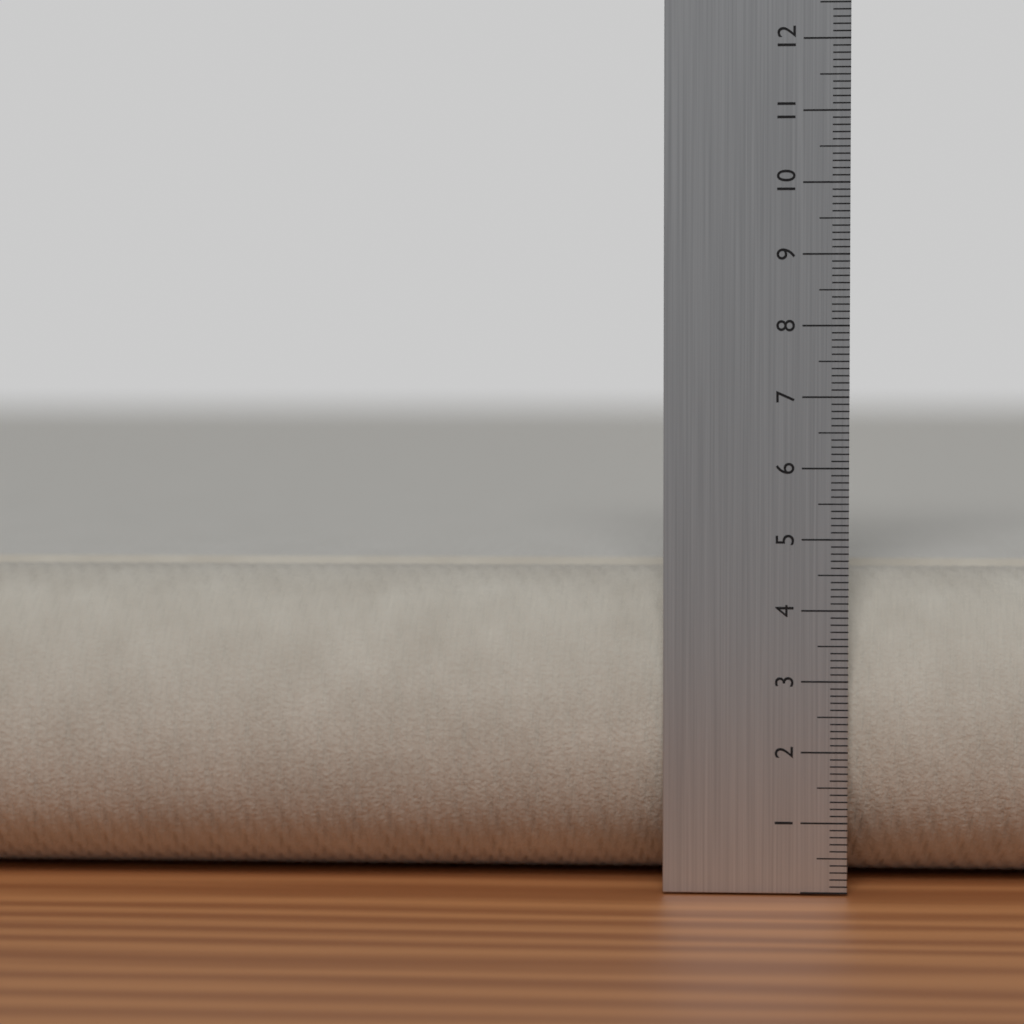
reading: 4.5 cm
